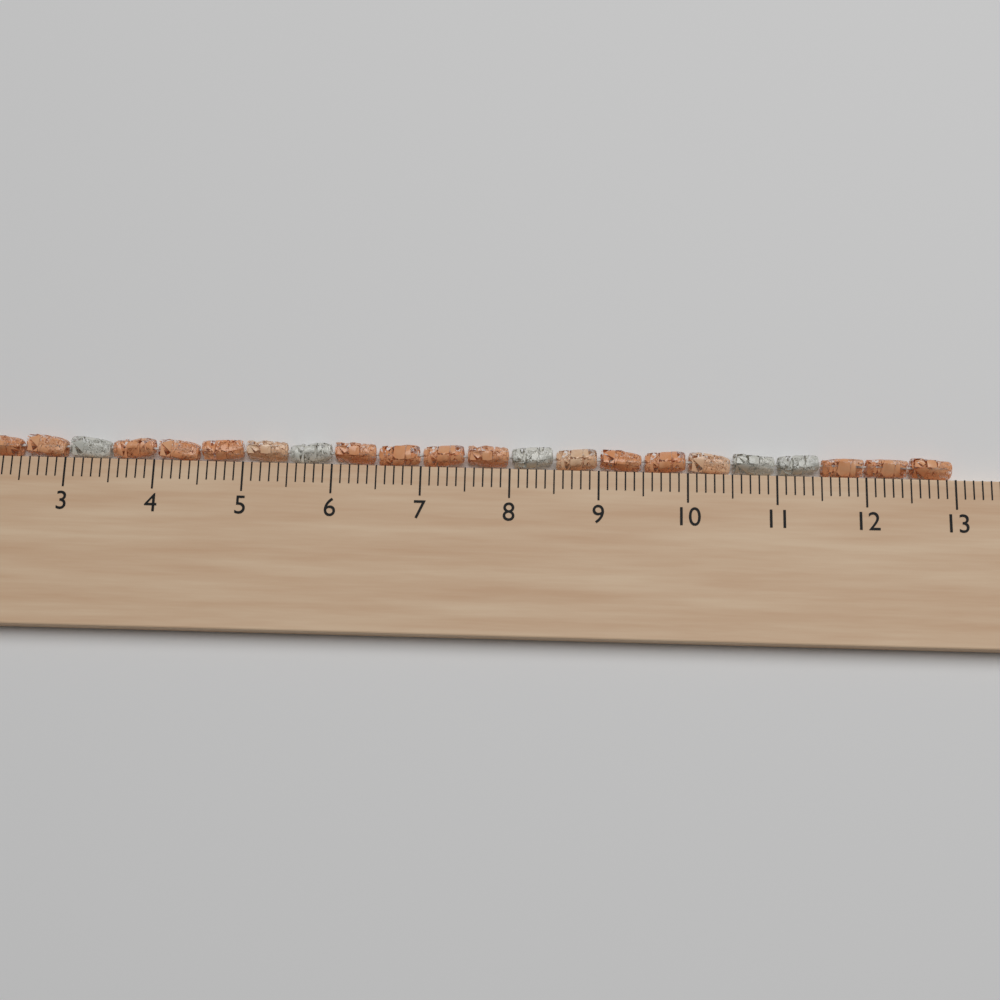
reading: 13.0 cm
